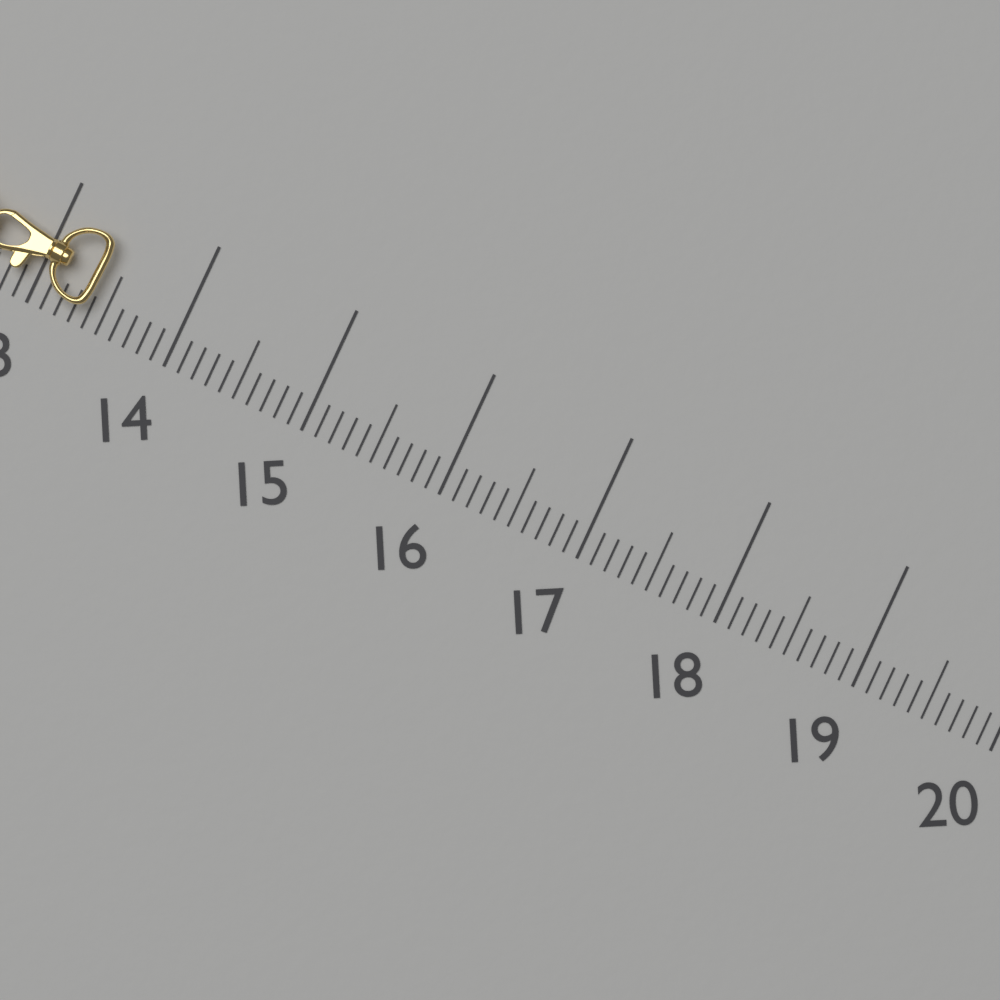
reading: 13.4 (no unit)
